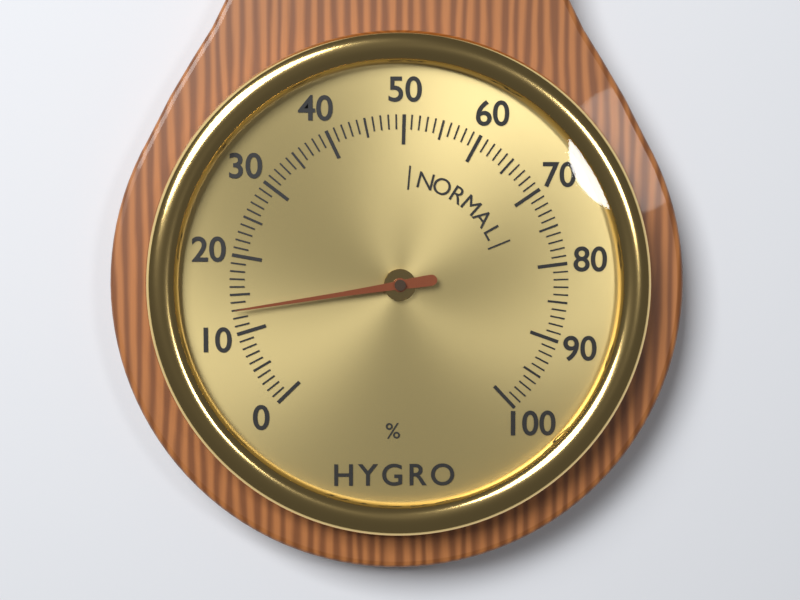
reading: 13 %
